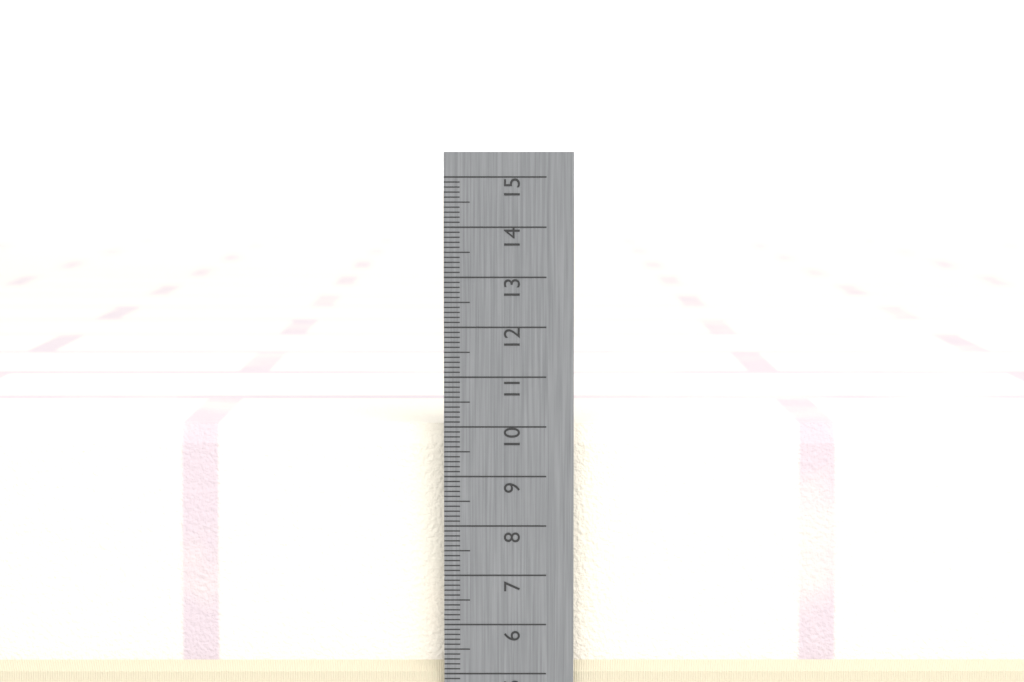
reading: 10.0 cm
